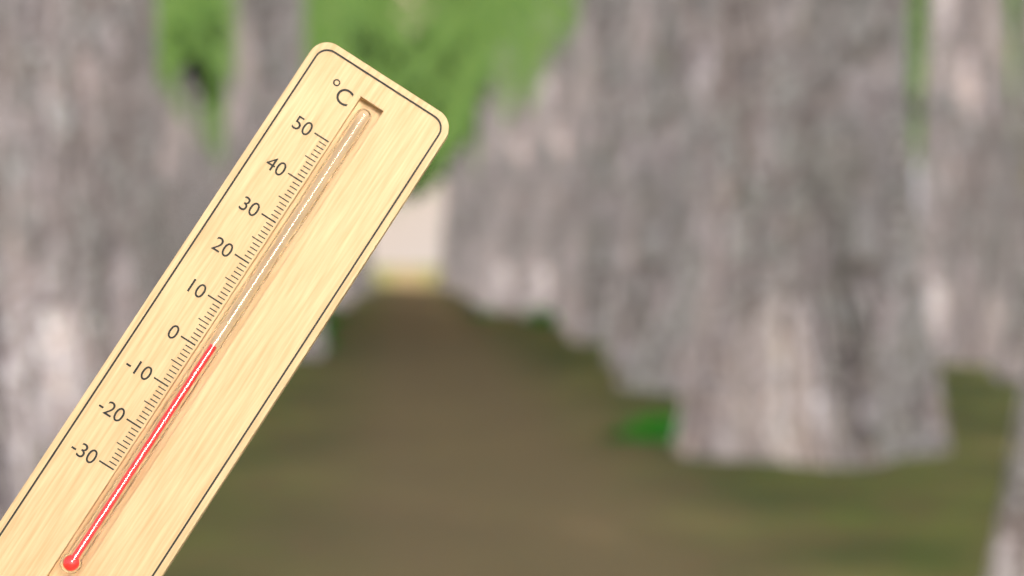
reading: 2 °C
